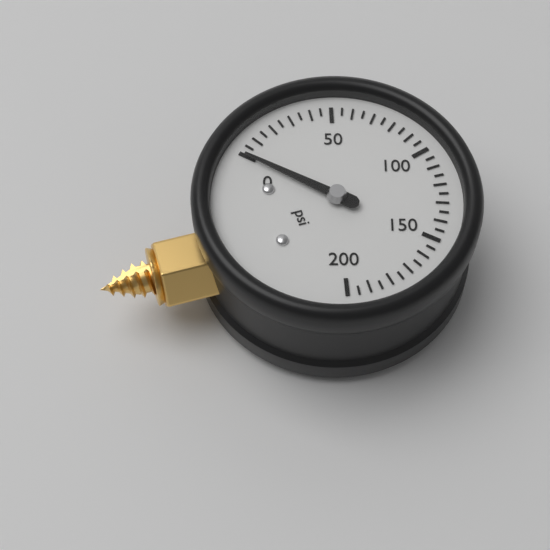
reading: 0 psi
